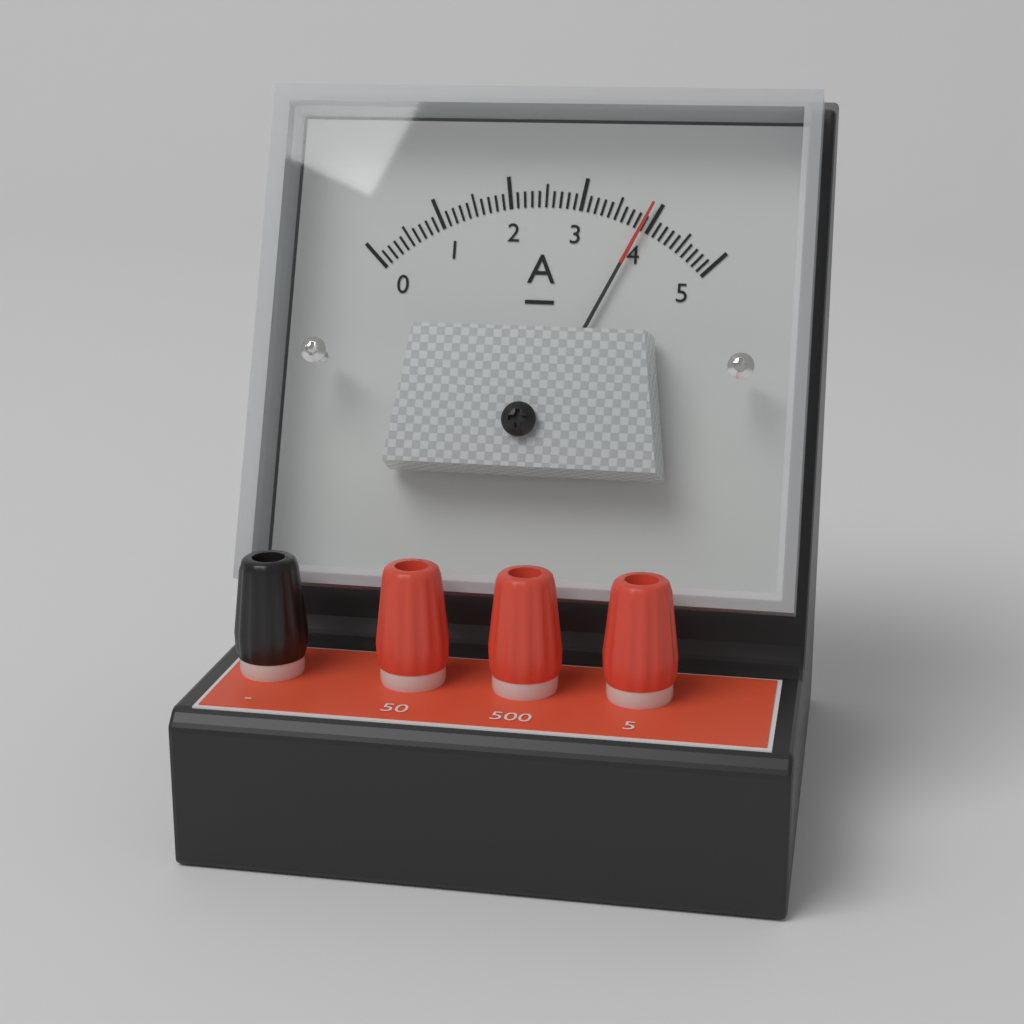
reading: 3.9 A
